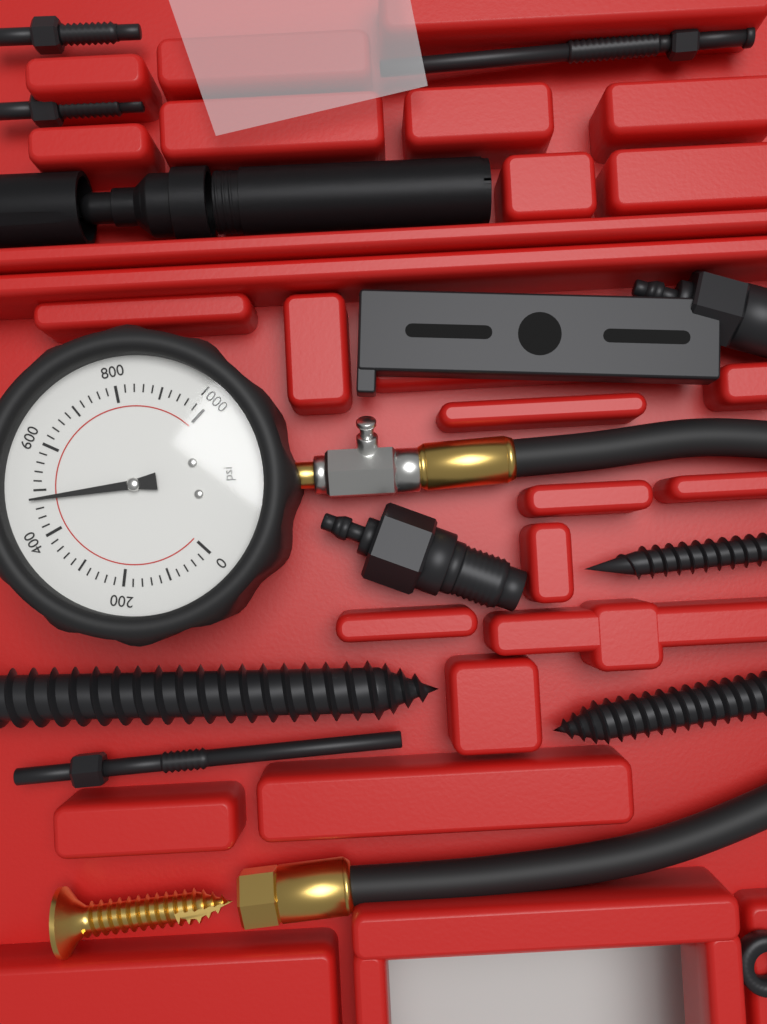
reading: 480 psi
